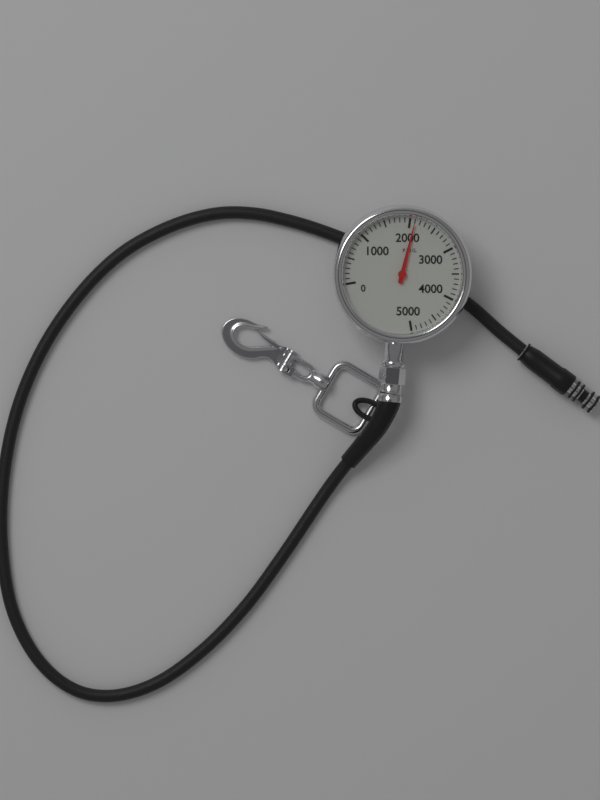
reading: 2100 psi
